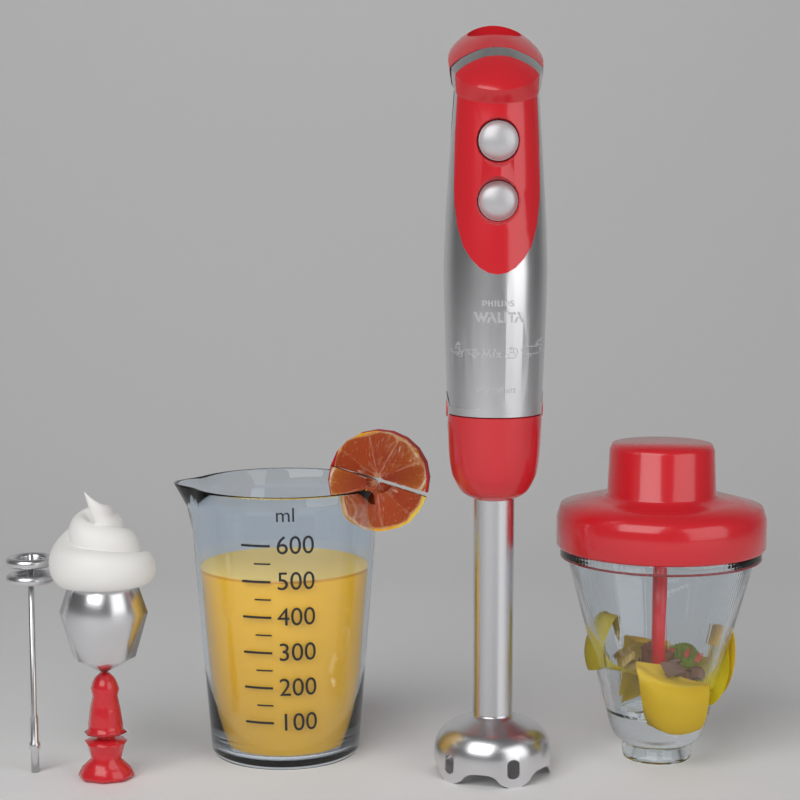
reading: 500 ml
